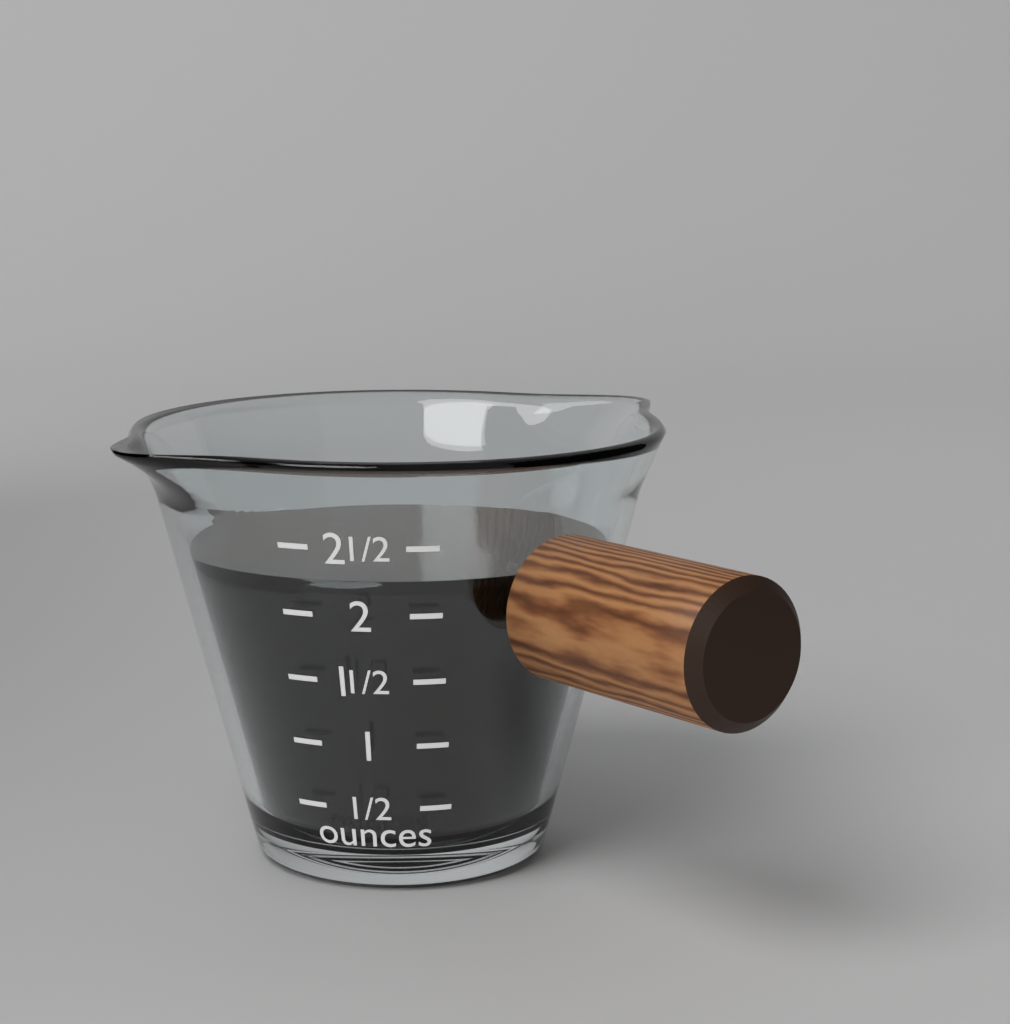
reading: 2.25 ounces
